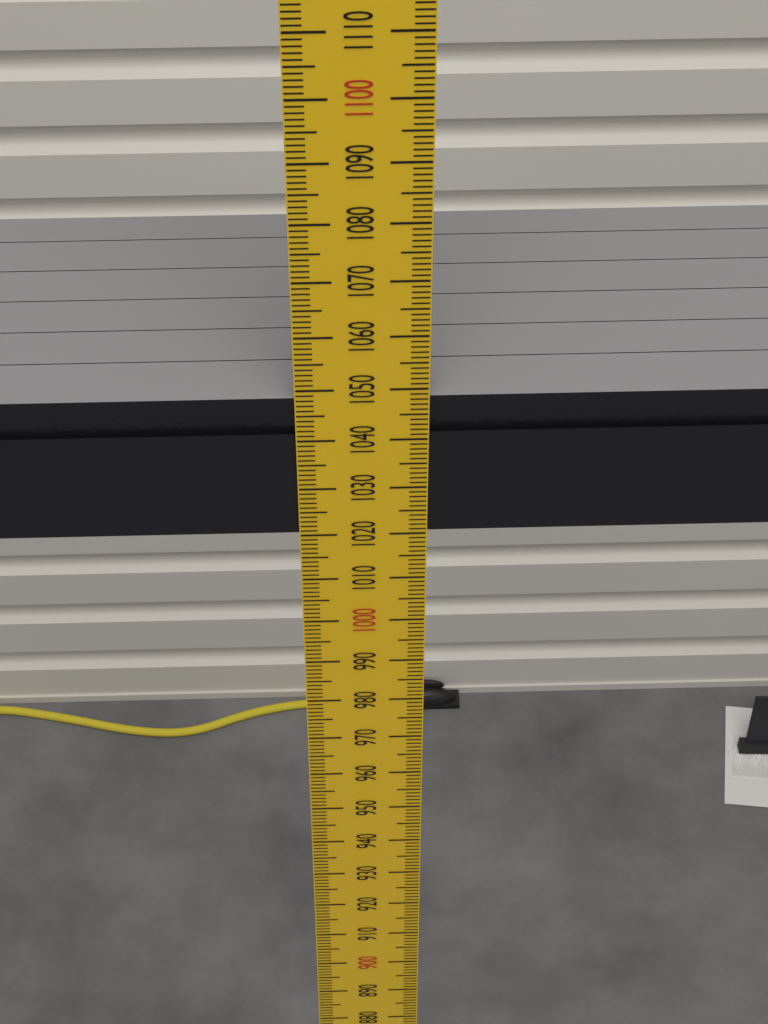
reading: 1048 mm
